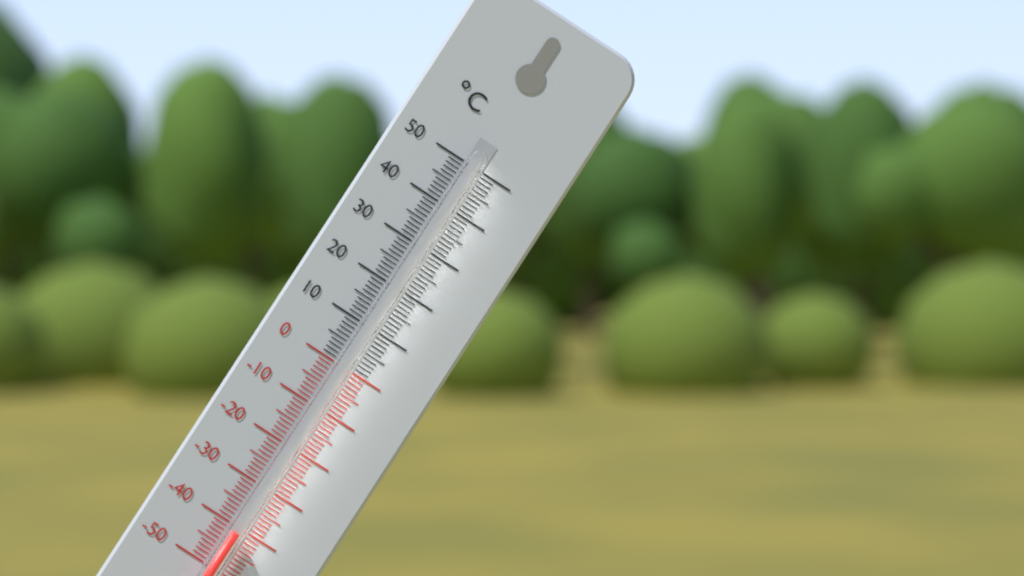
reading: -41 °C
